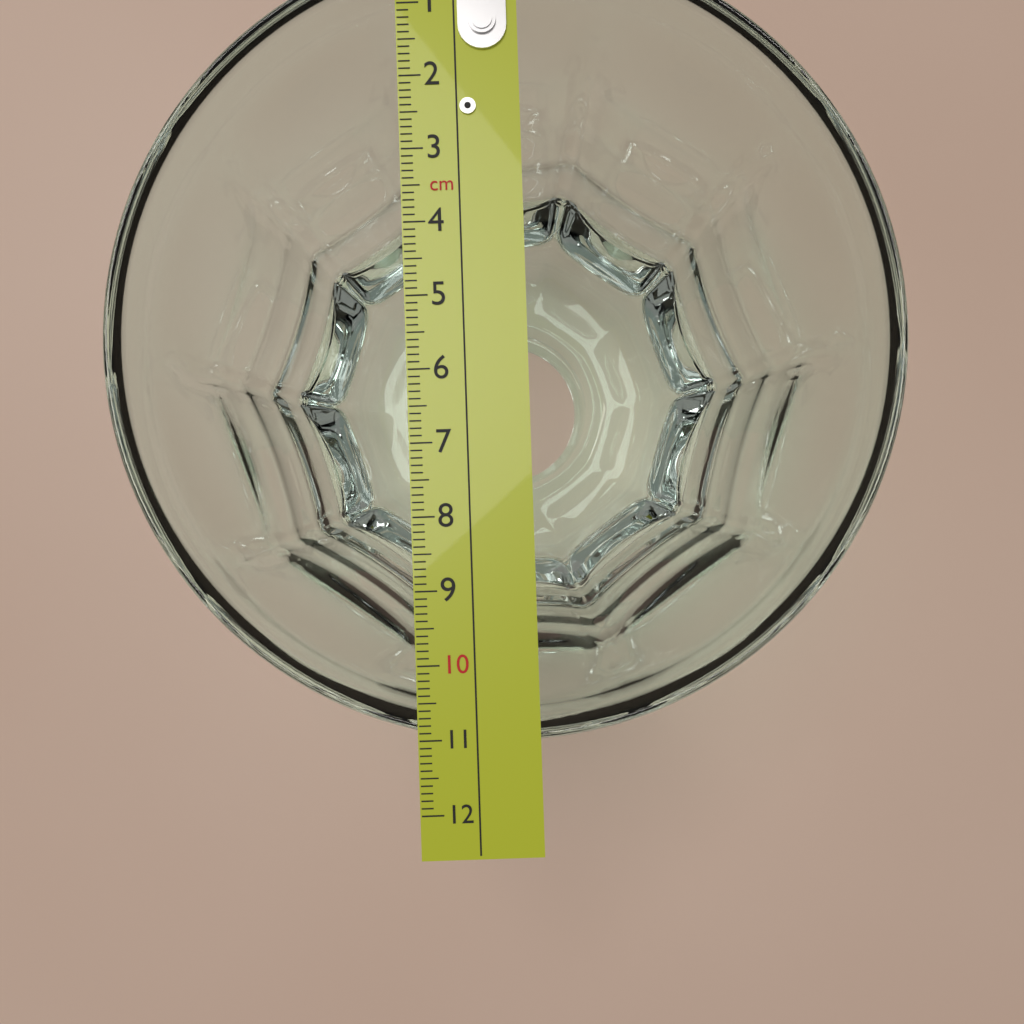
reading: 11.1 cm
